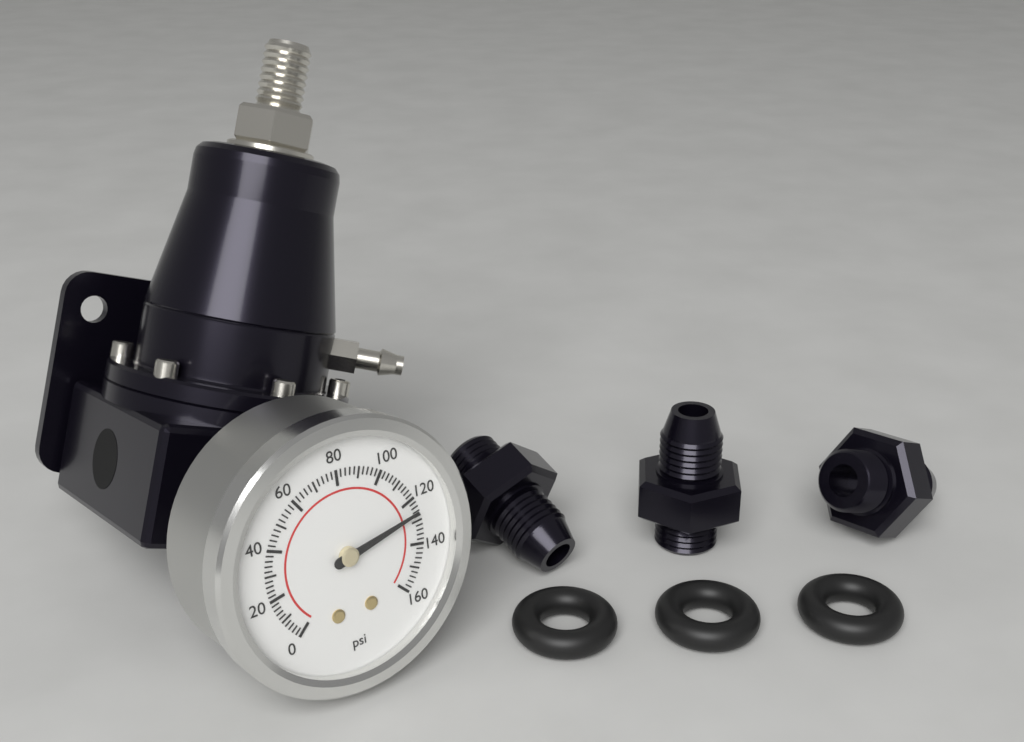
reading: 126 psi
